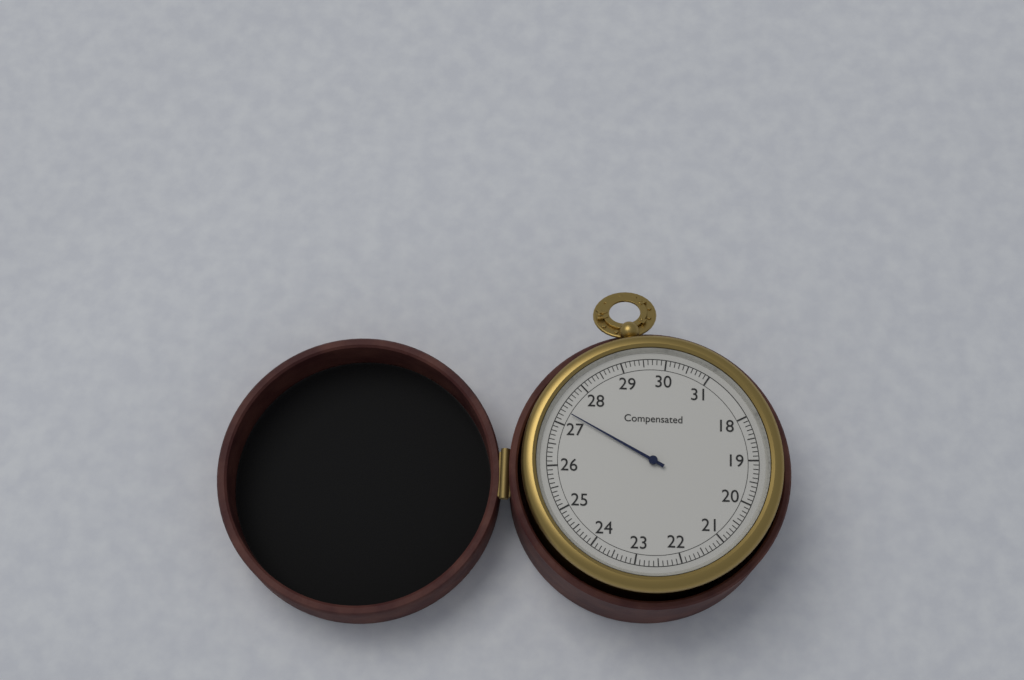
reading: 27.3 (no unit)
